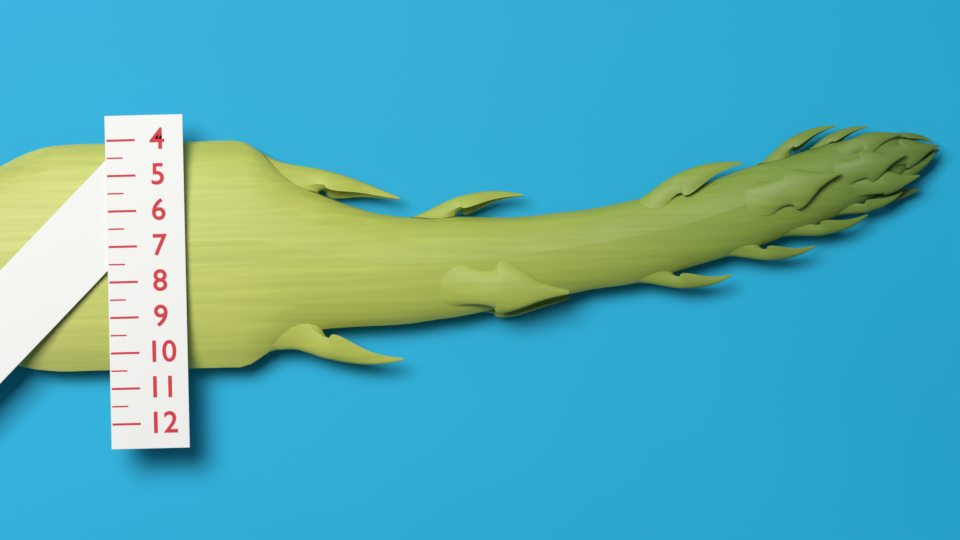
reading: 10.5 (no unit)
